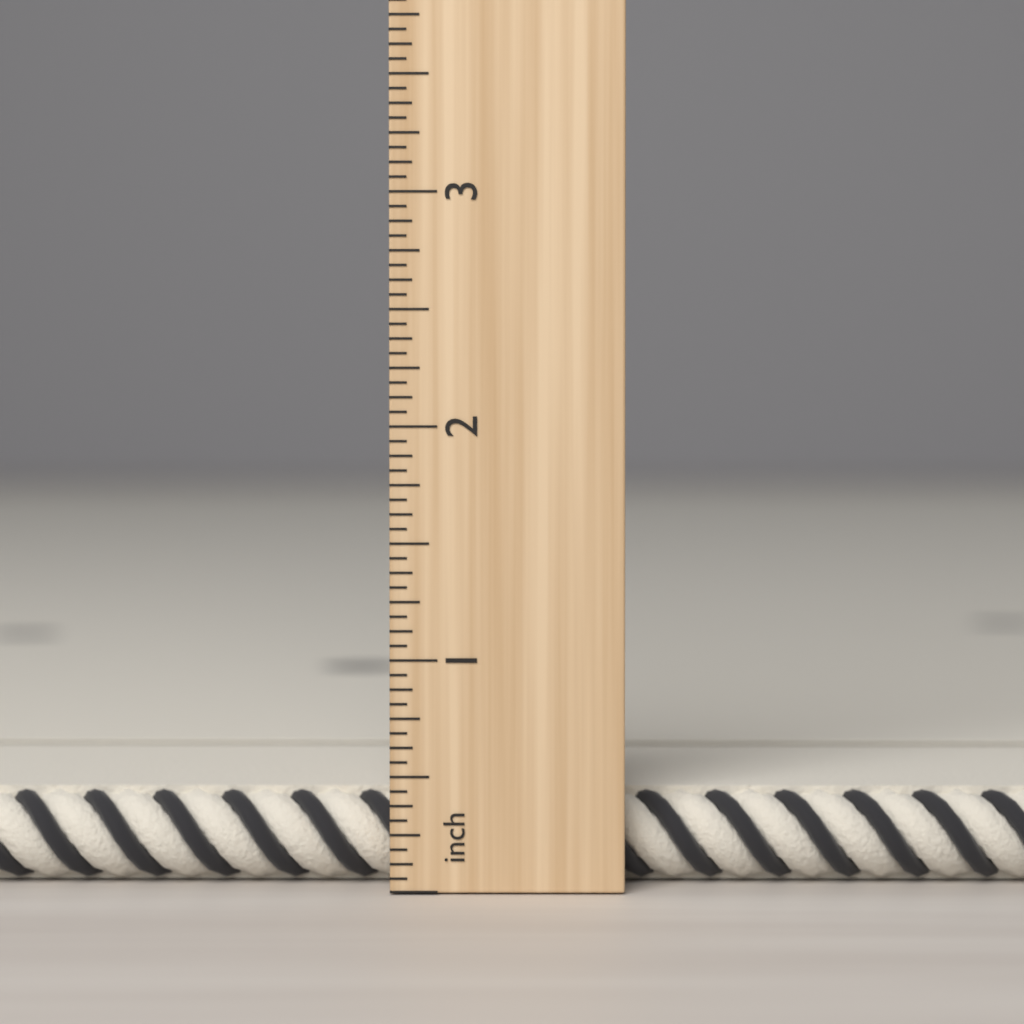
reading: 0.4375 inch
